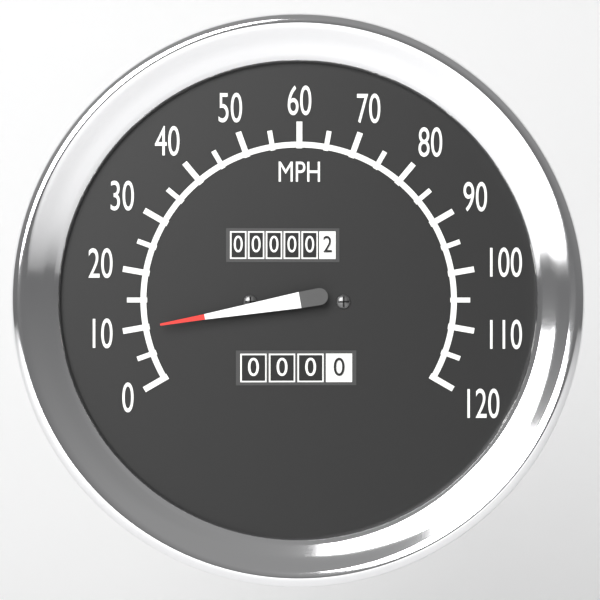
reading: 10 MPH
